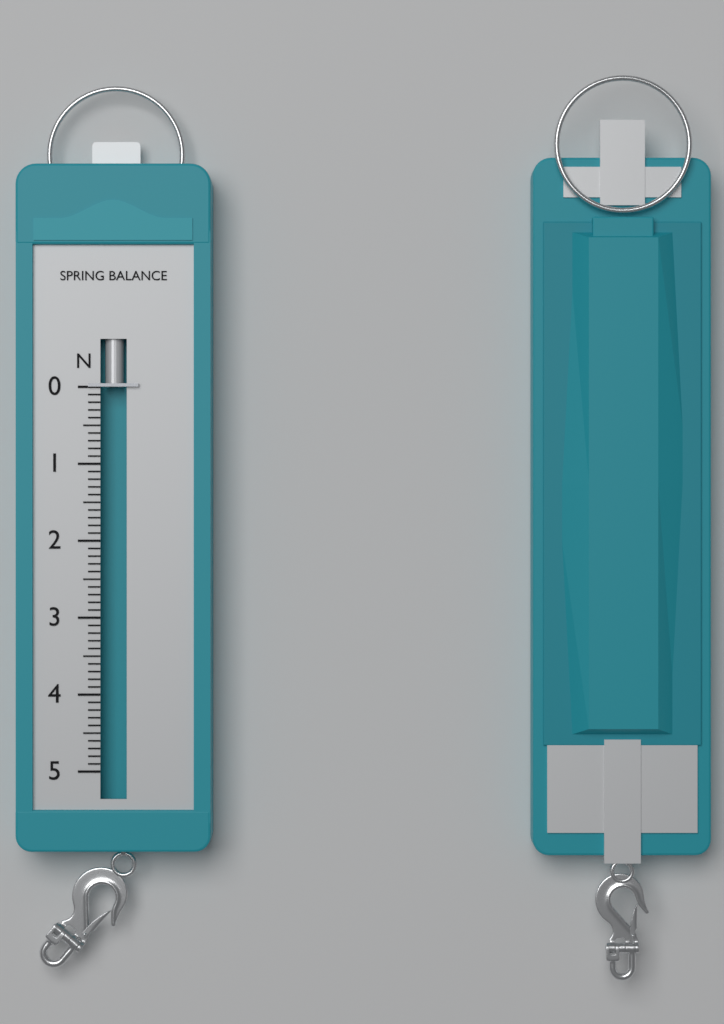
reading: 0.0 N
